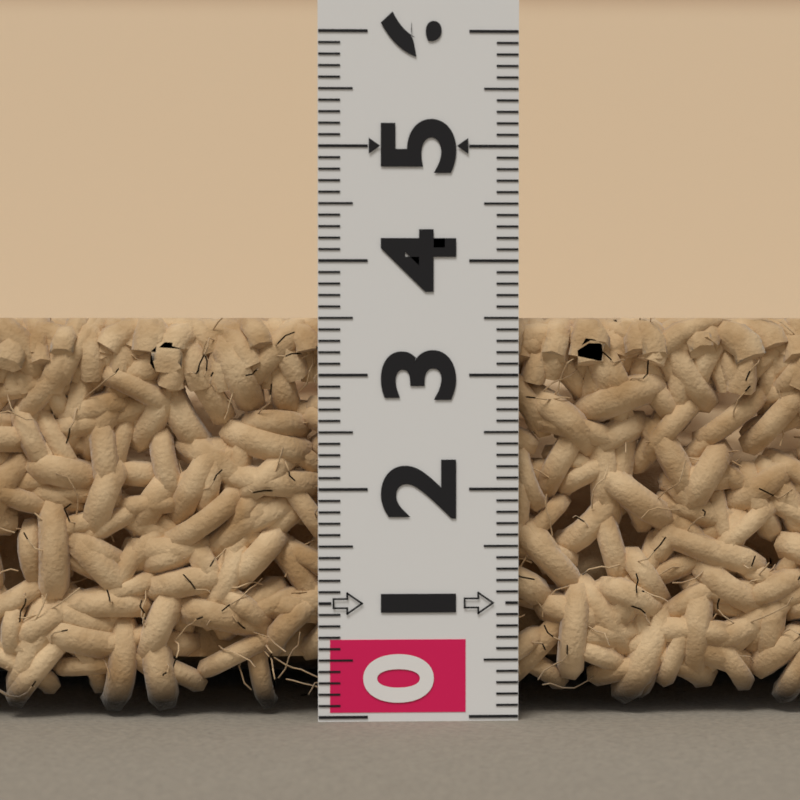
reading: 3.5 (no unit)
